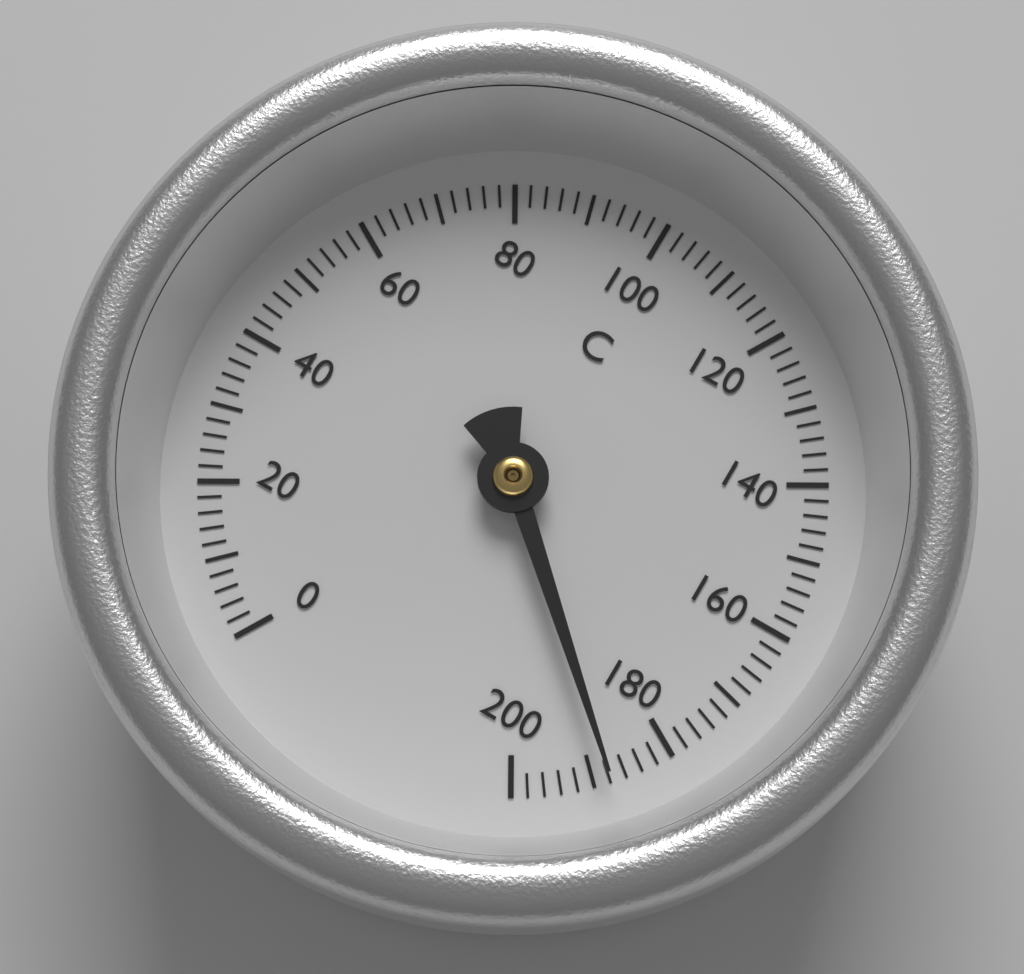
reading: 188 °C
